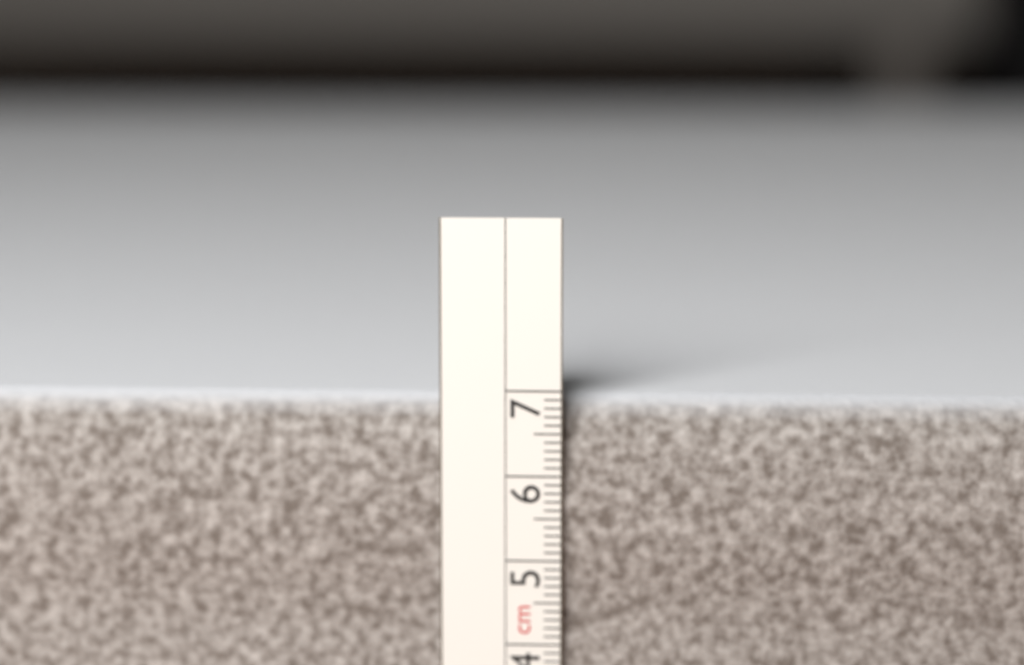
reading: 6.9 cm
